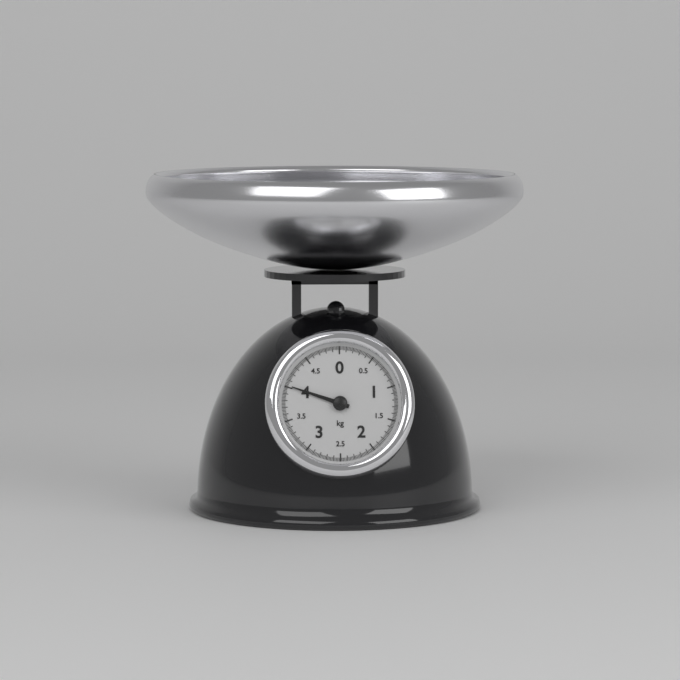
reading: 4.02 kg
